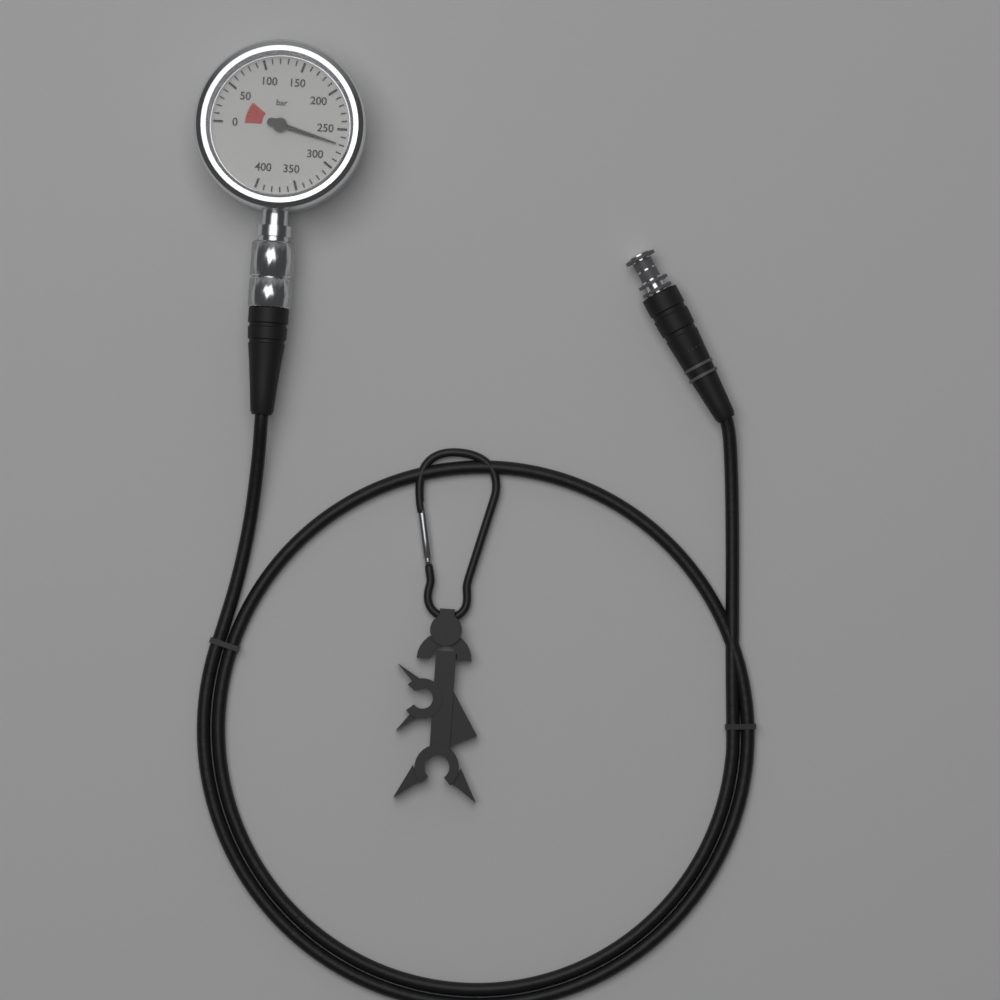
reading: 270 bar
